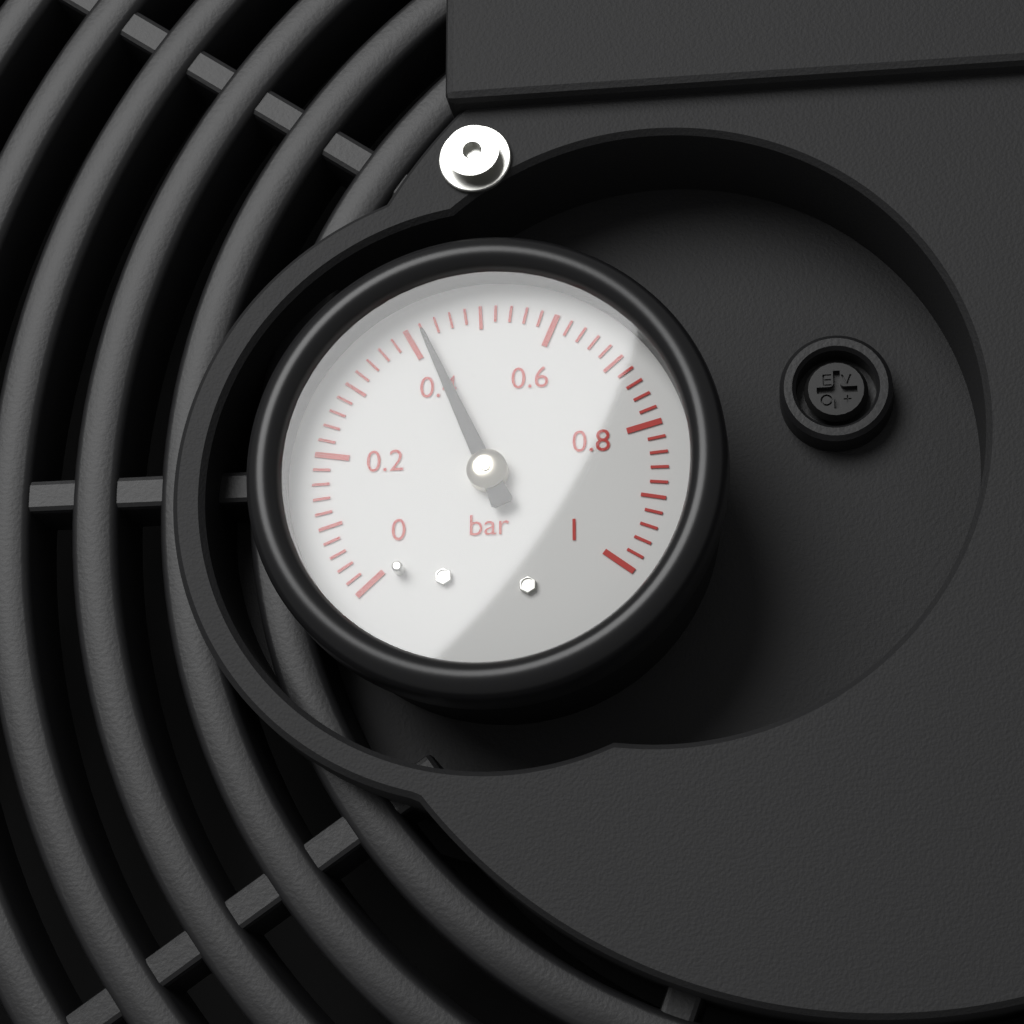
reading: 0.42 bar
